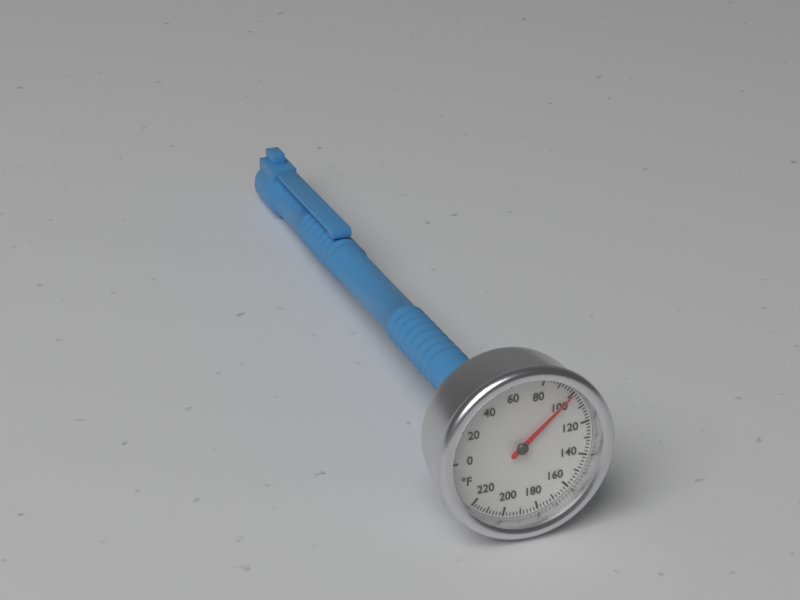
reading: 100 °F
